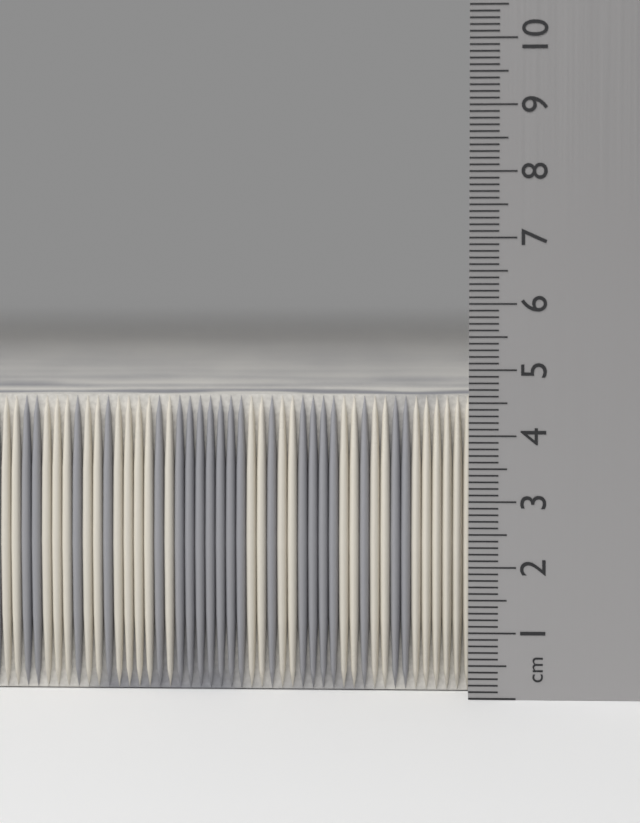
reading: 4.6 cm
